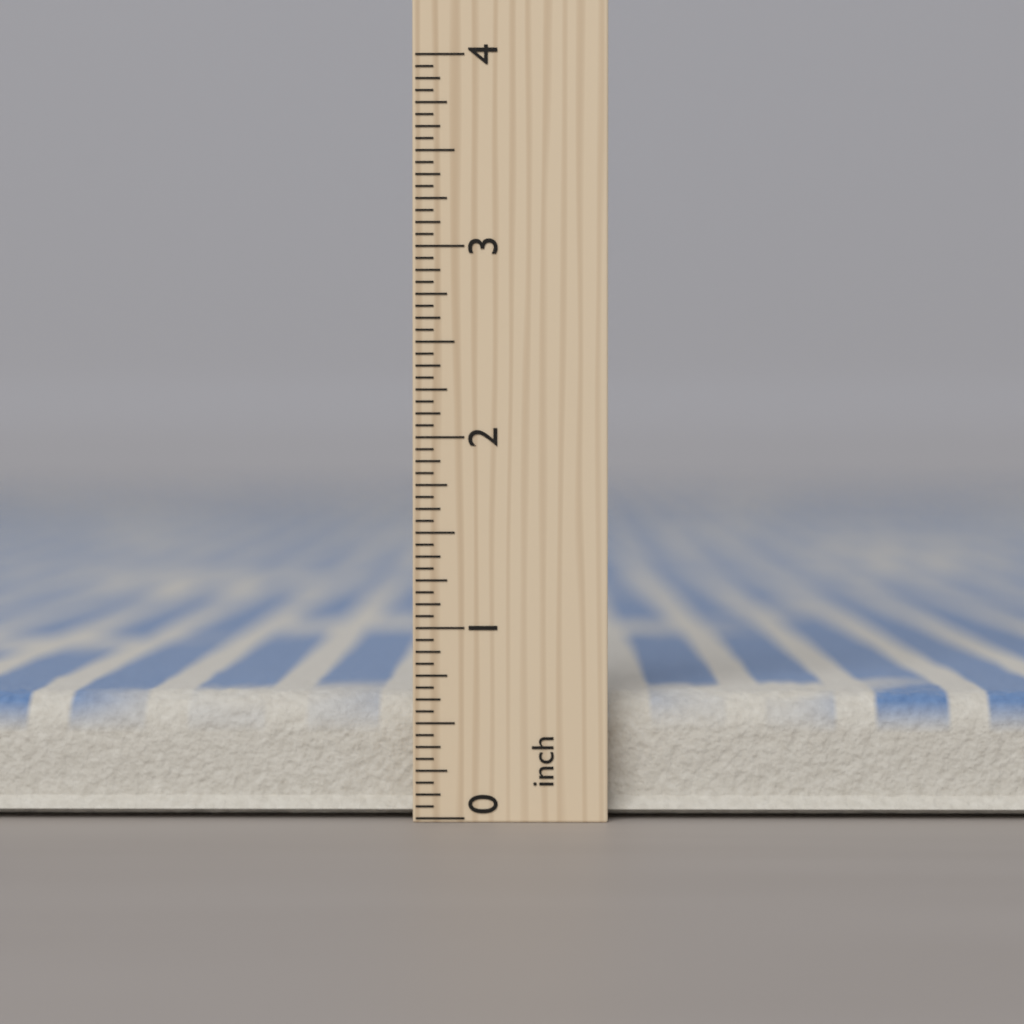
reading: 0.6875 inch
